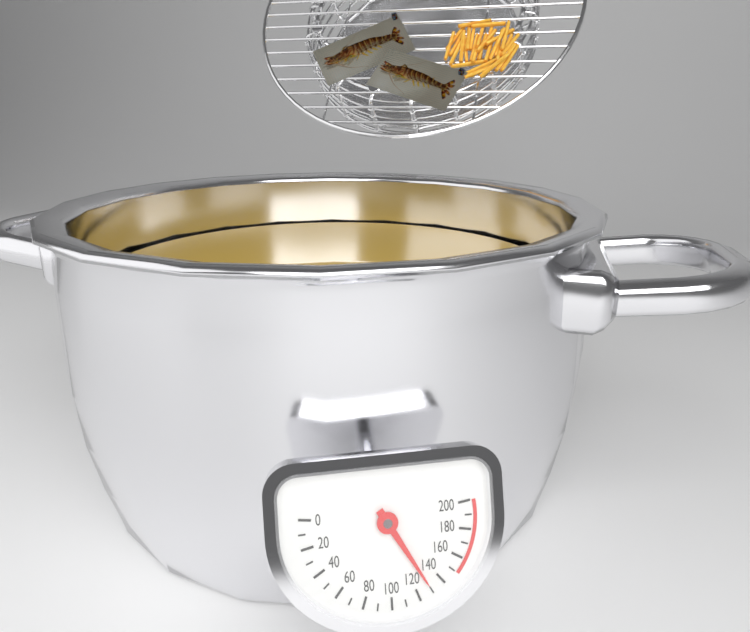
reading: 130 (no unit)
